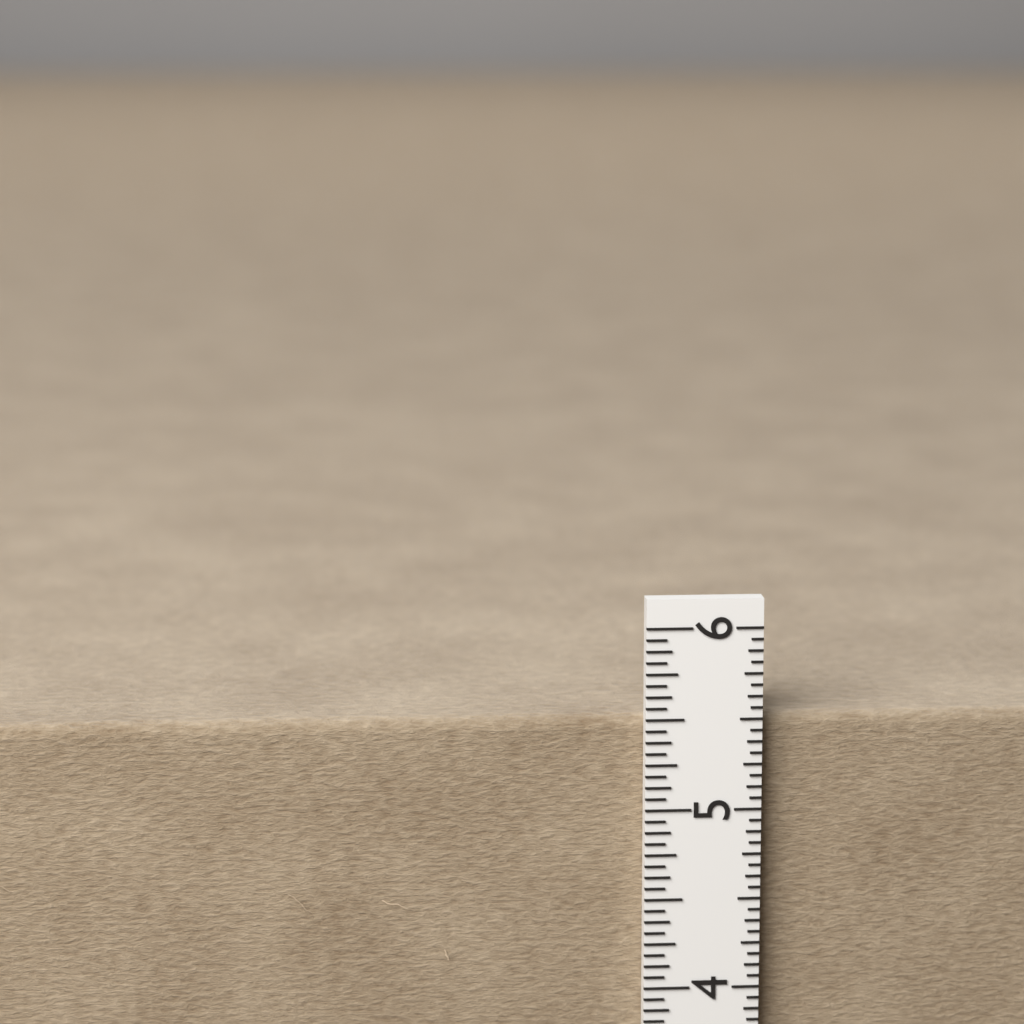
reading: 5.5000 in
